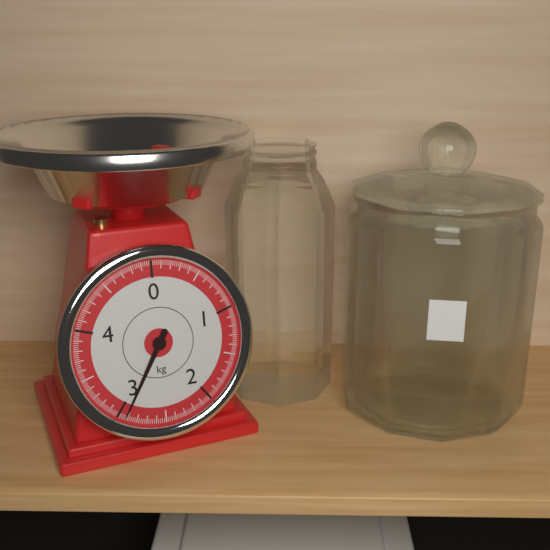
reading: 2.92 kg
